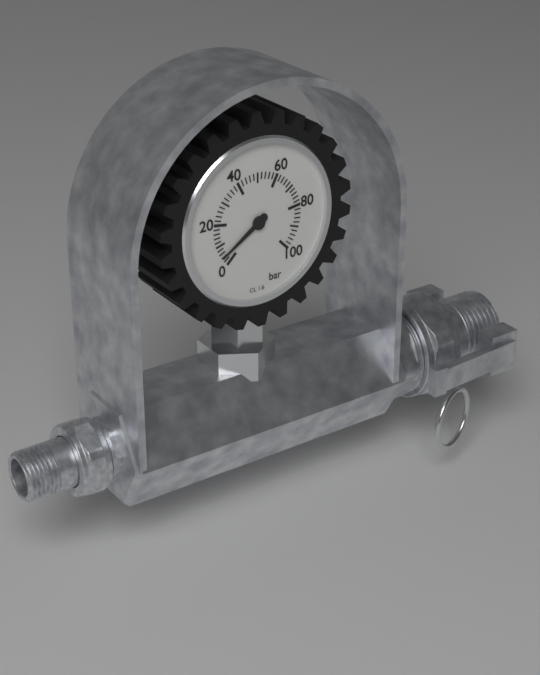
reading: 4 bar
